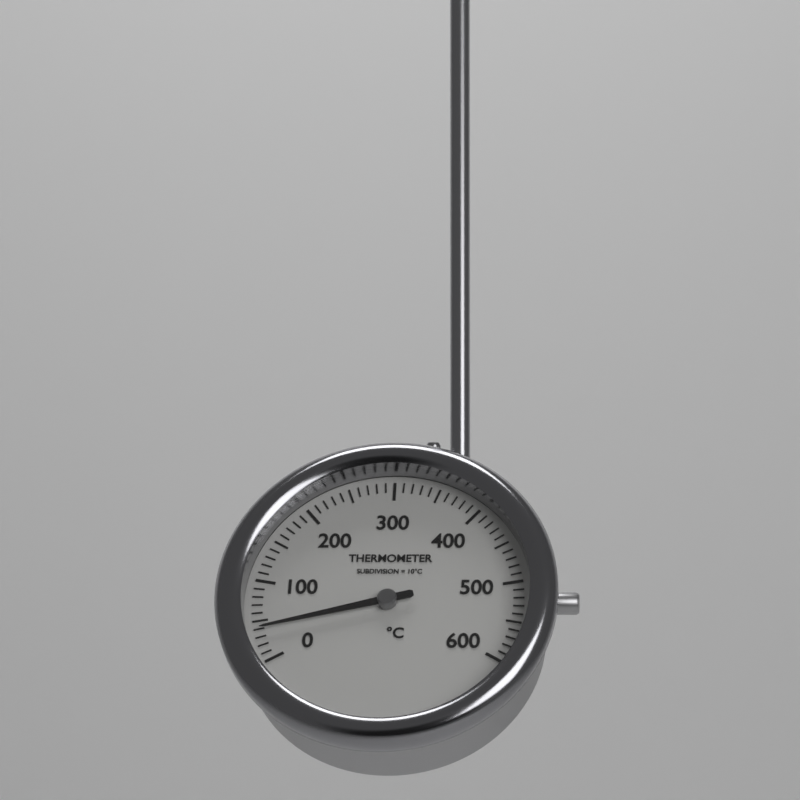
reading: 40 °C
